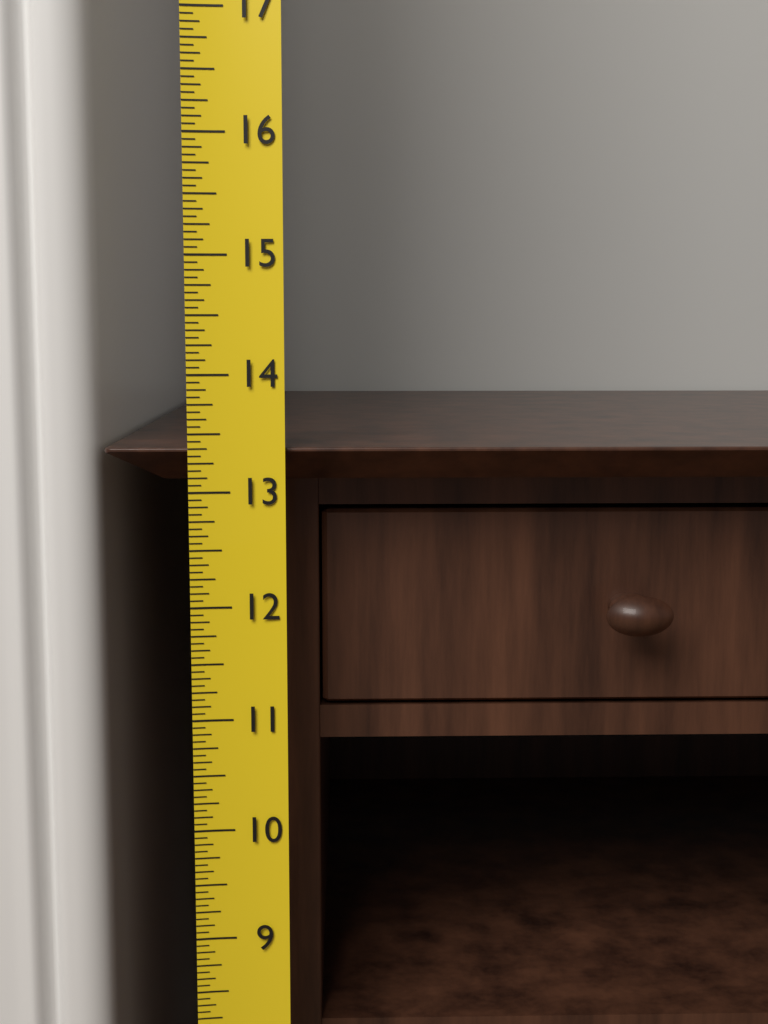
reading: 13.3750 (no unit)
